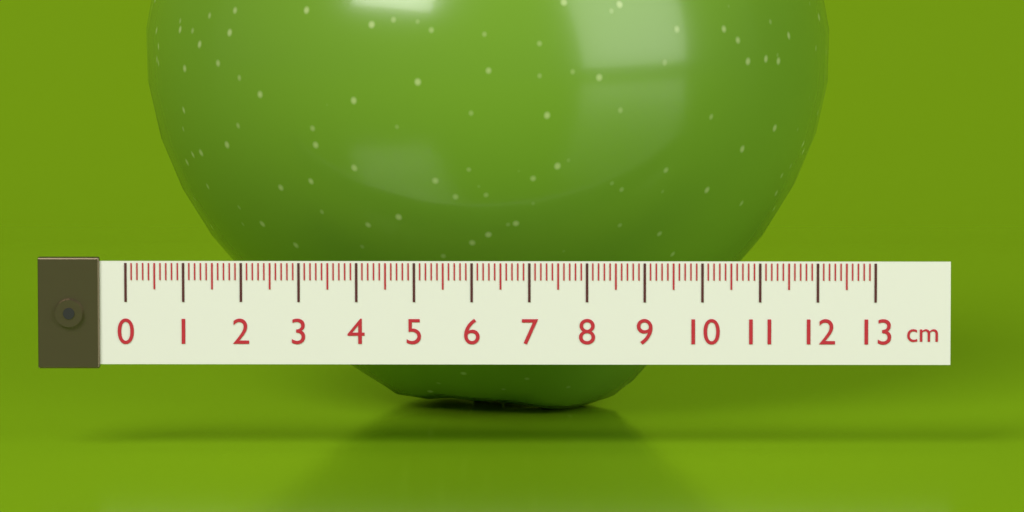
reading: 12.3 cm
